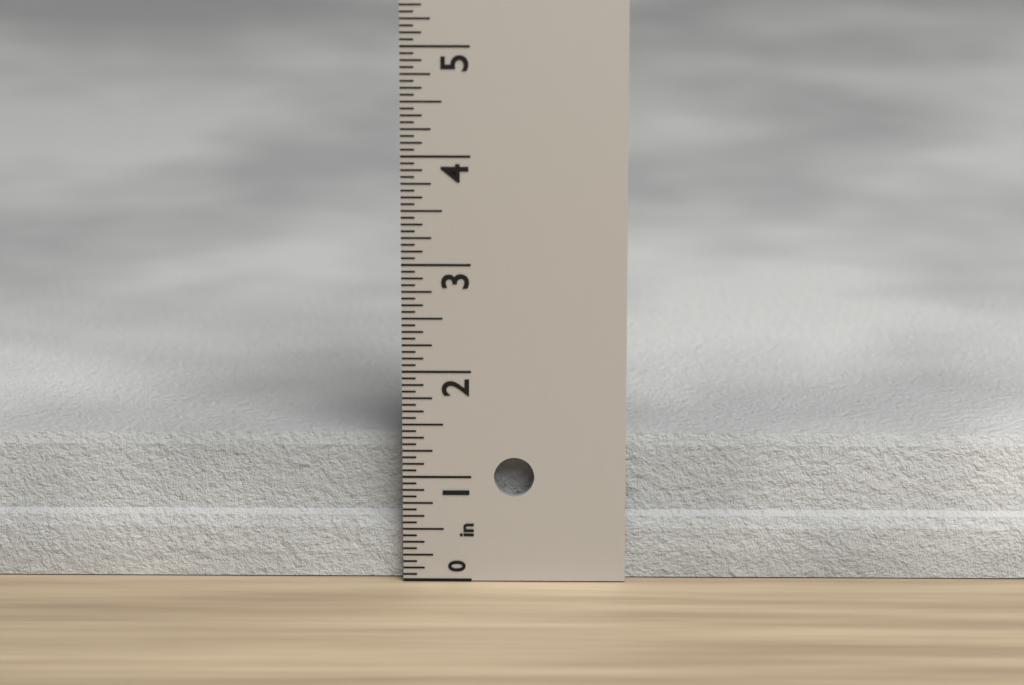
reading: 1.3125 in
